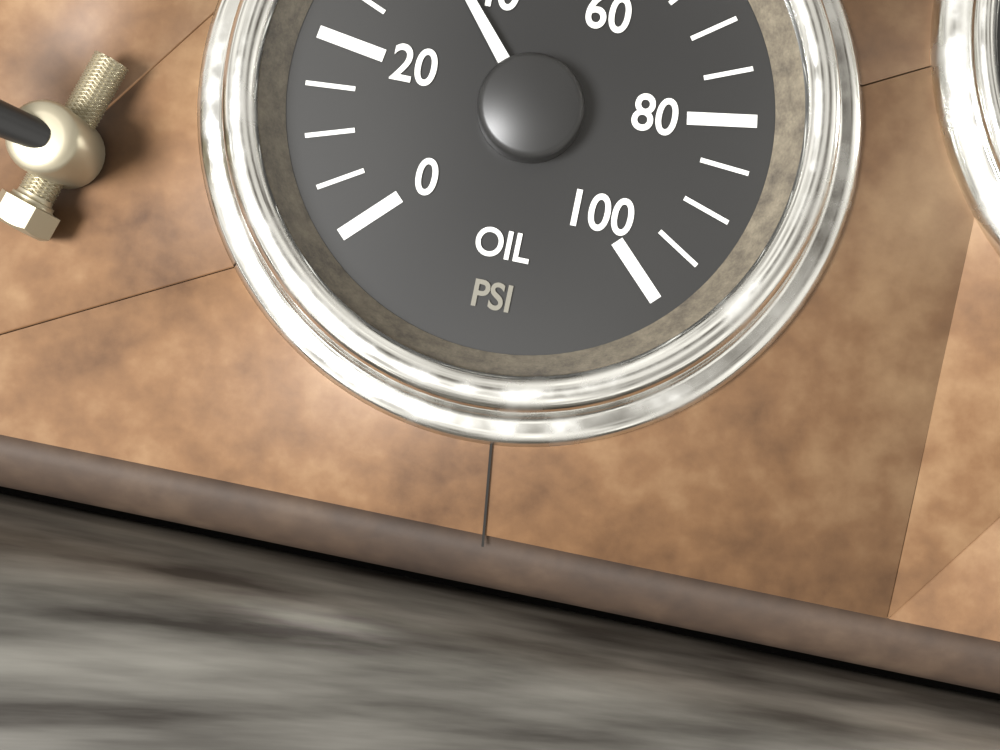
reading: 35 psi
